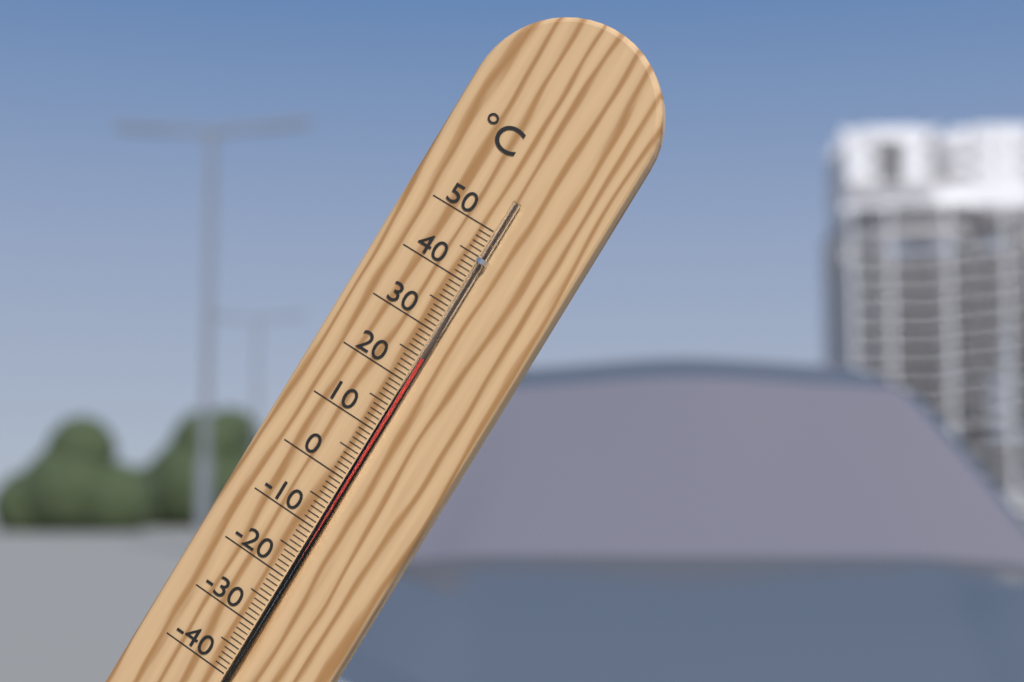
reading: 25 °C
